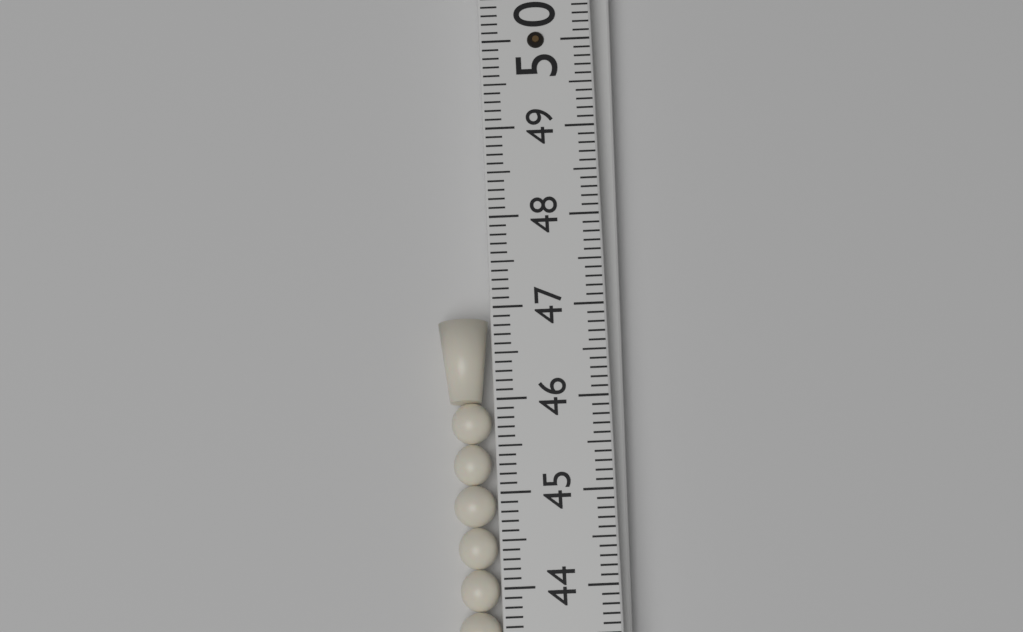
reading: 46.9 (no unit)
